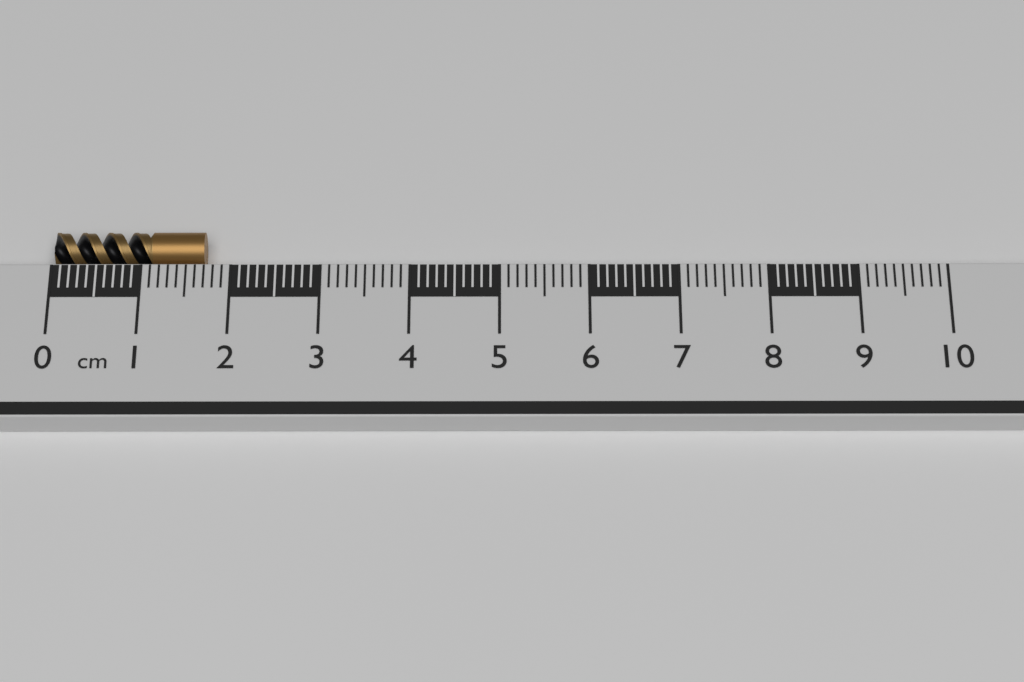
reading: 1.7 cm
